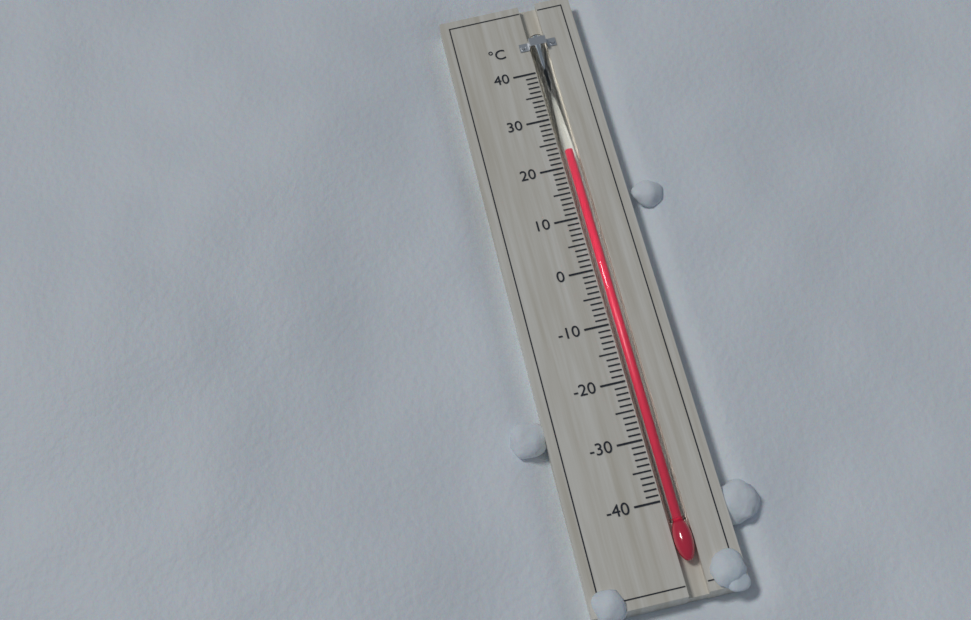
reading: 23 °C
